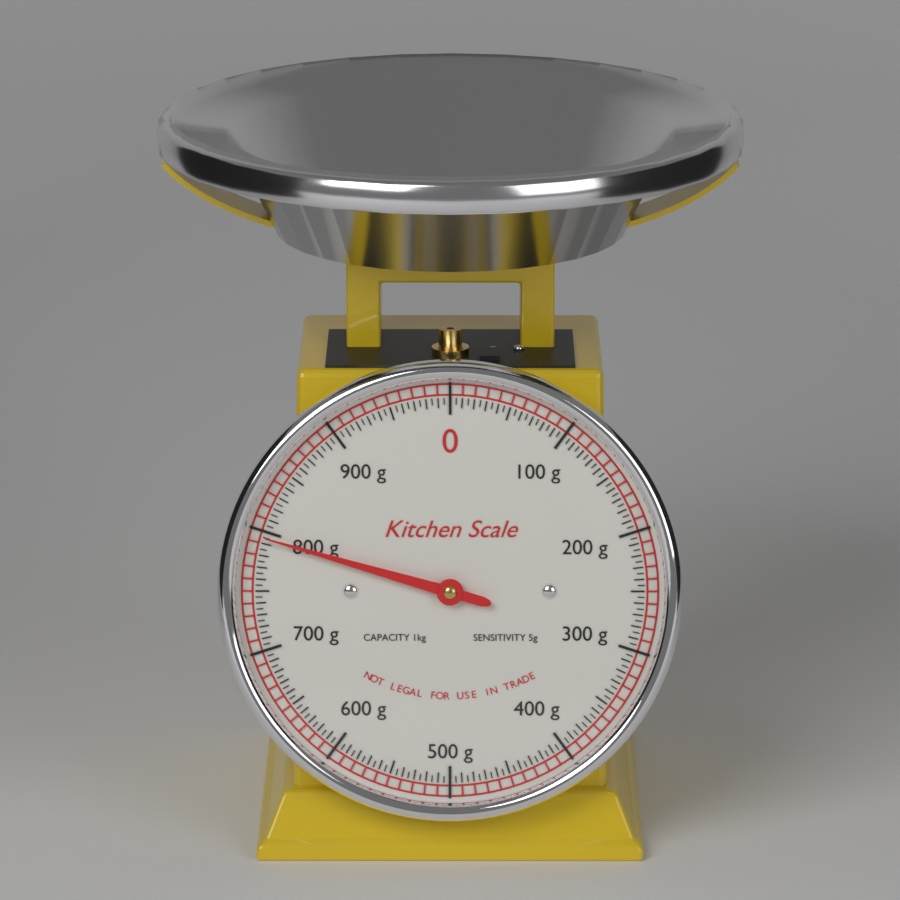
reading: 795 g
